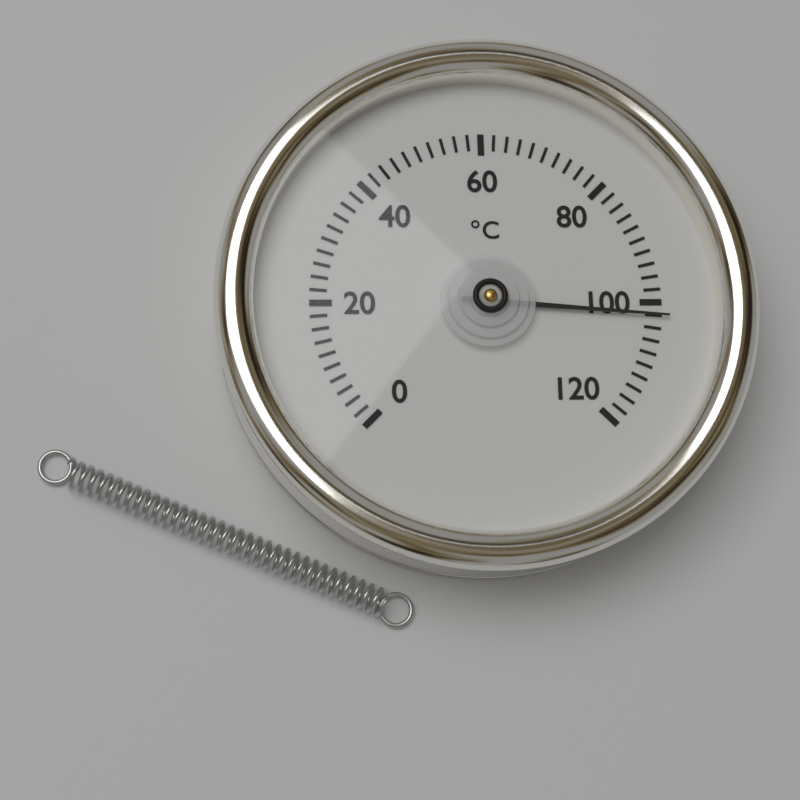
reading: 102 °C
